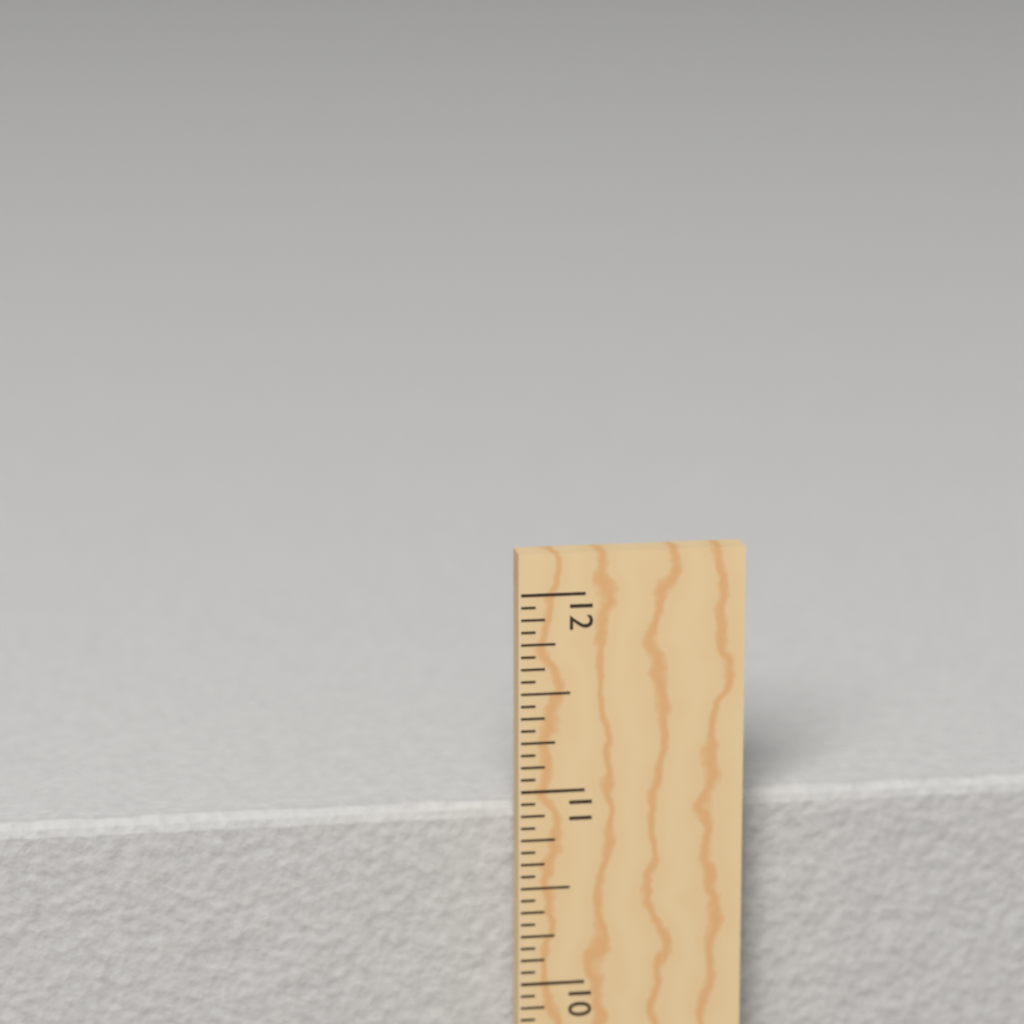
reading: 10.8750 in
